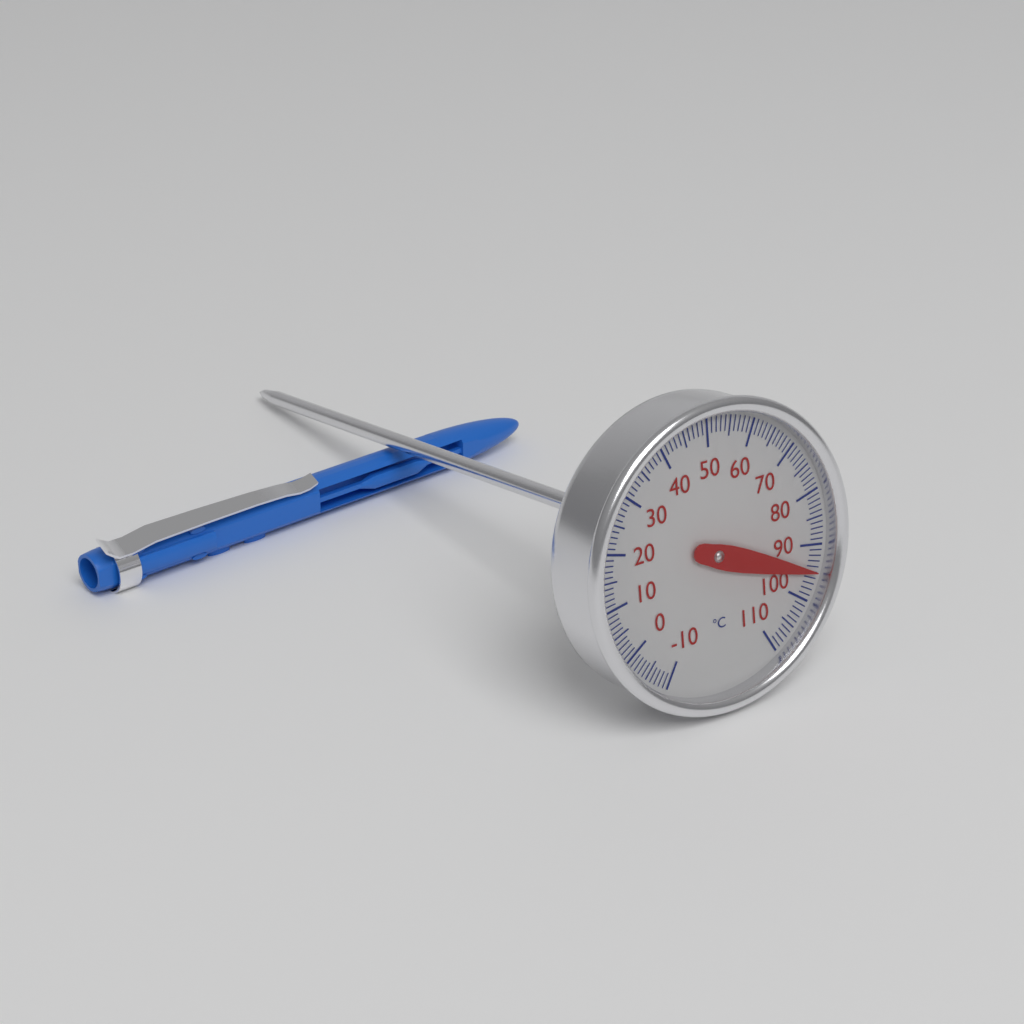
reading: 95 °C
